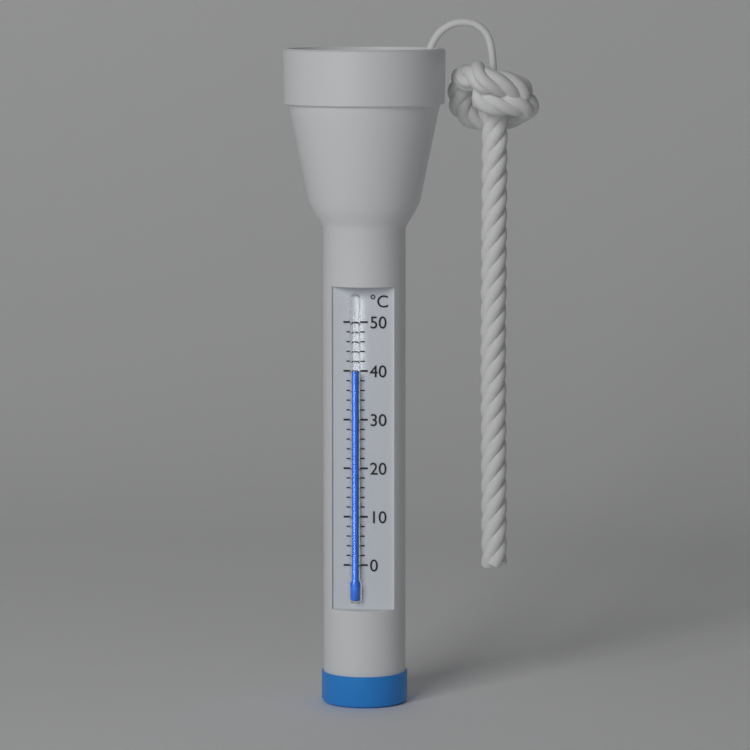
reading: 40 °C
